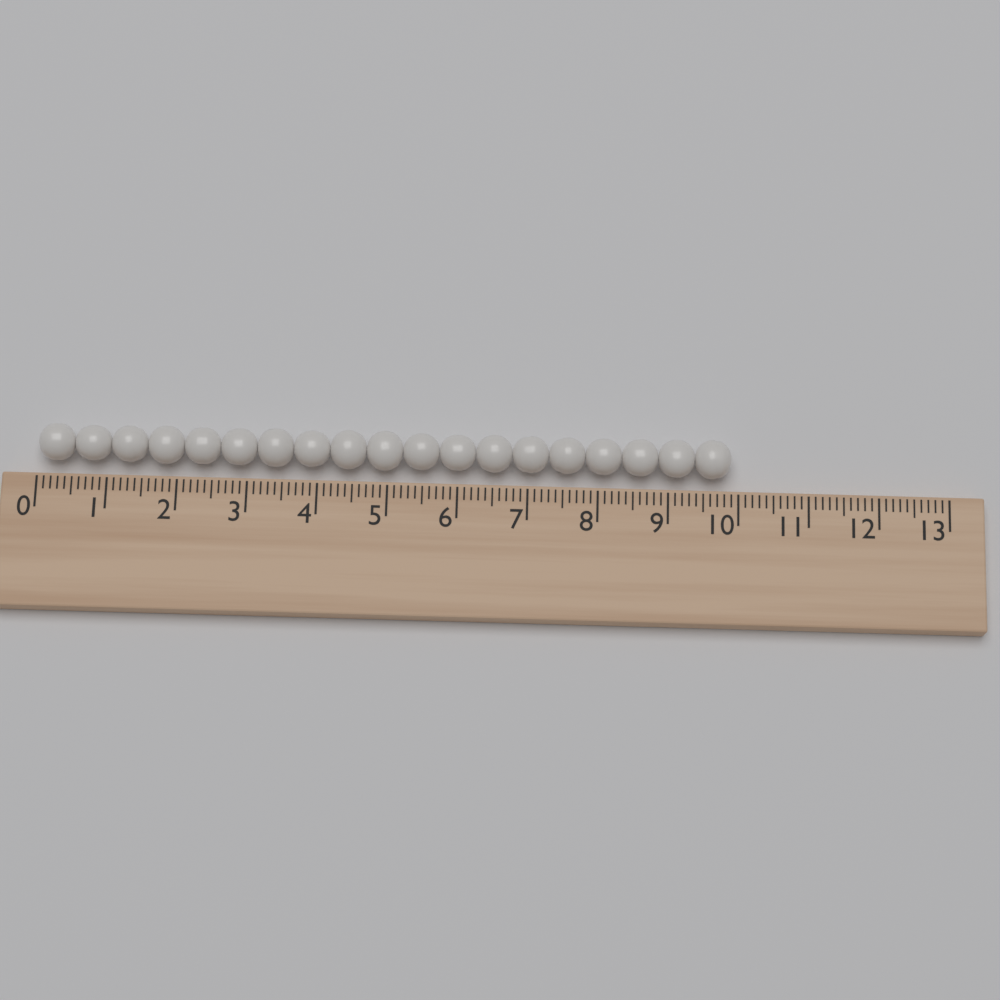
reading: 9.9 (no unit)
